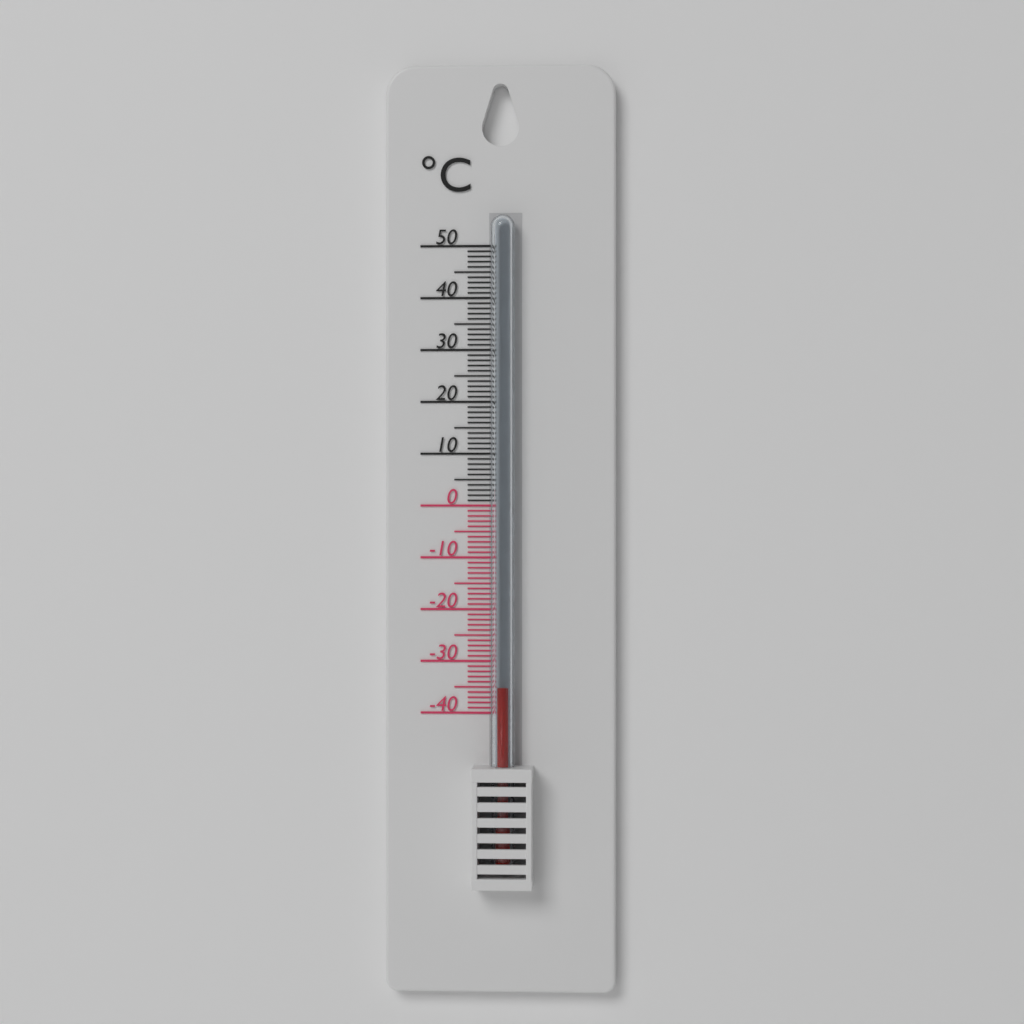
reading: -35 °C
